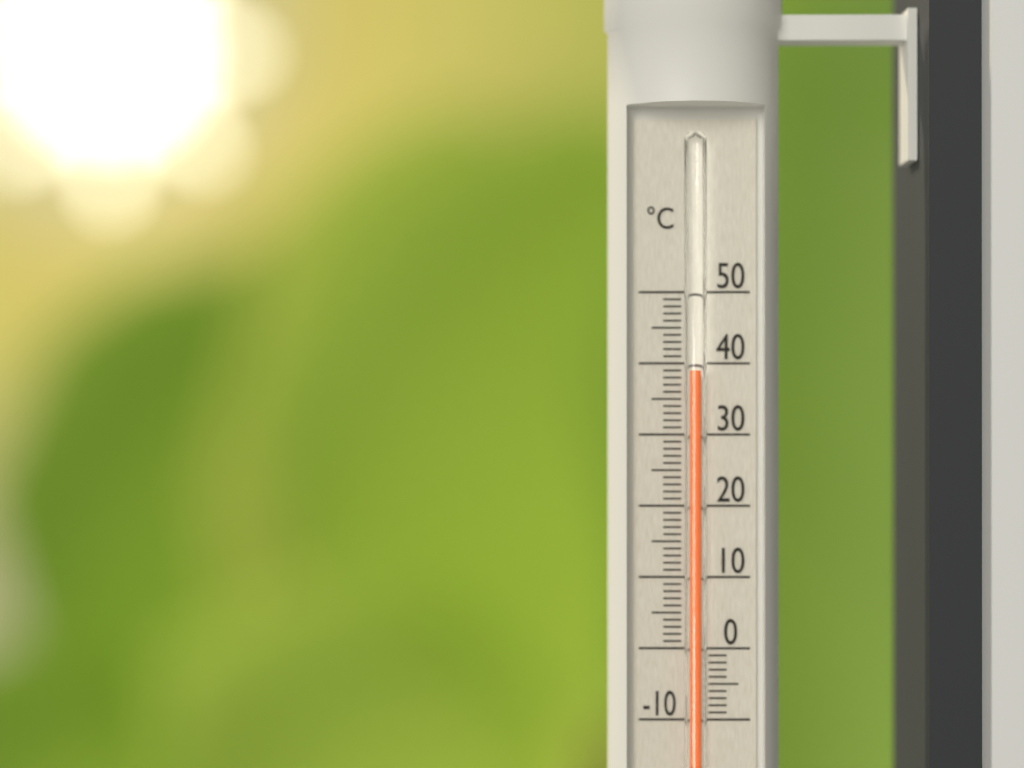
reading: 39 °C
